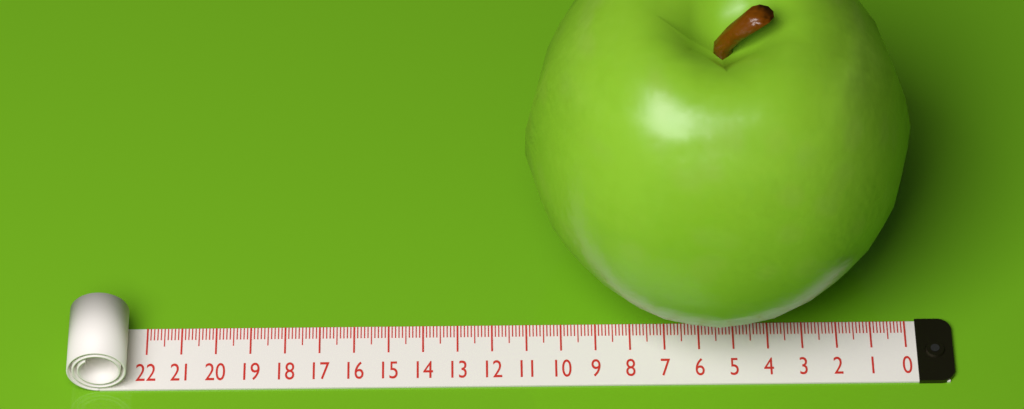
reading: 11.0 (no unit)
